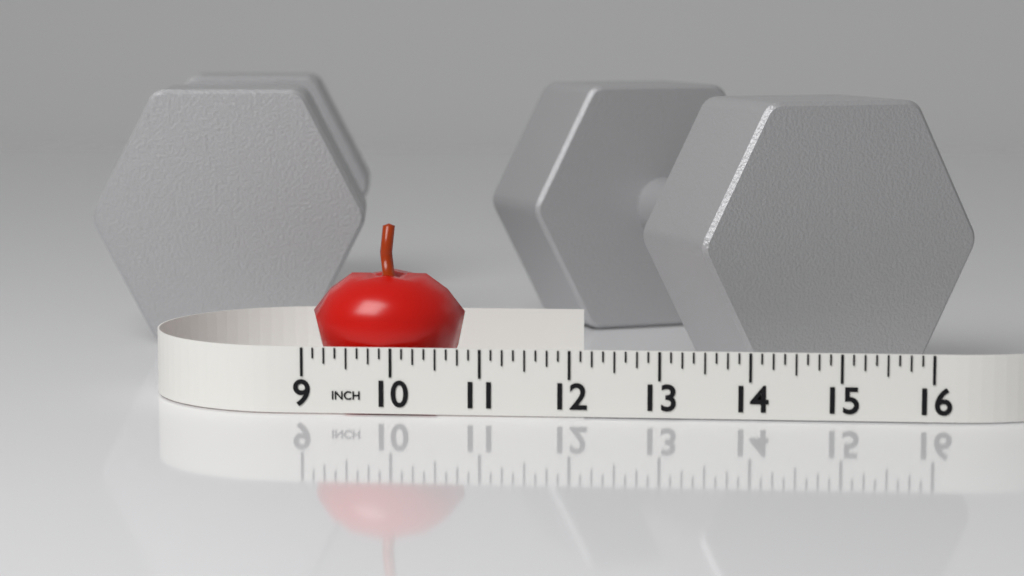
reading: 10.750 in
